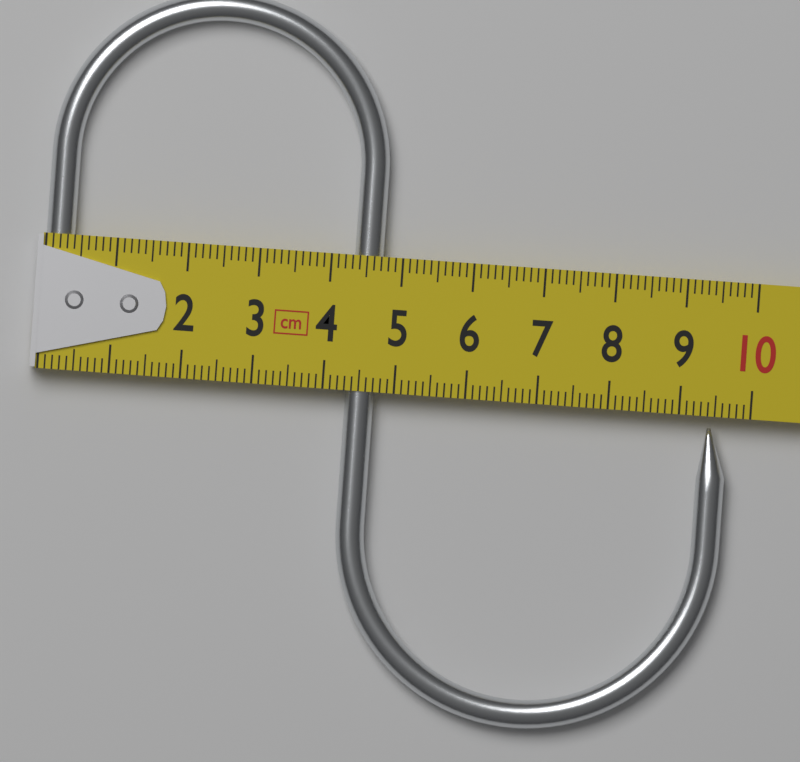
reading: 9.7 cm
